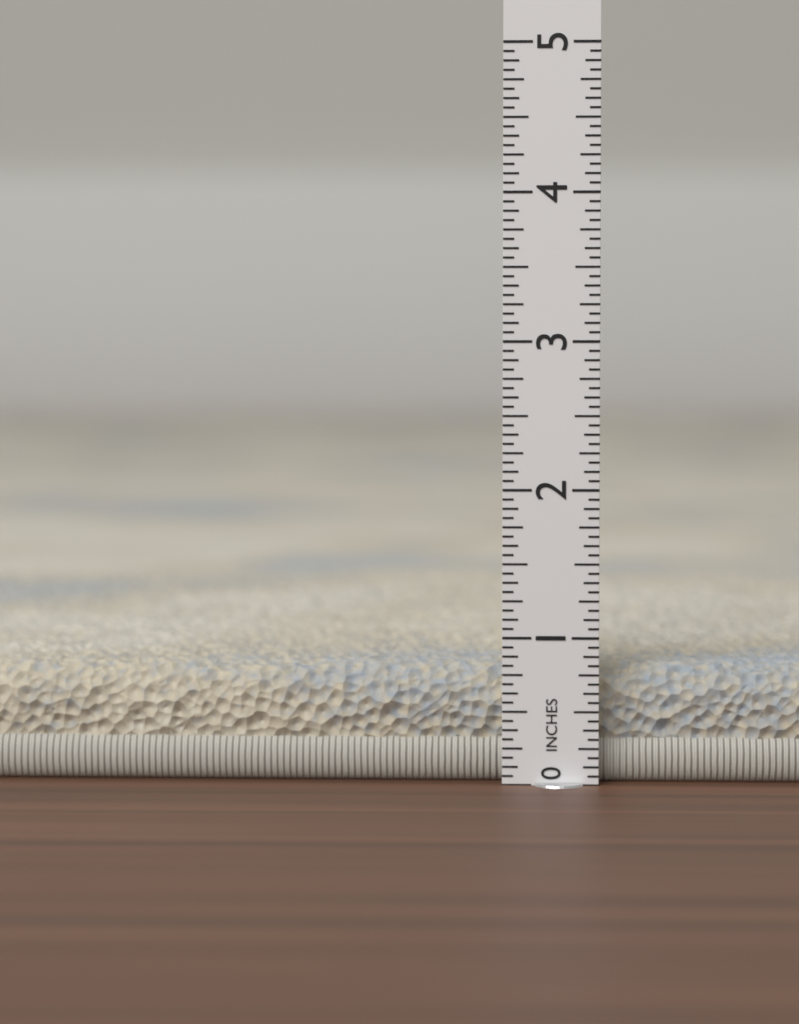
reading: 0.8125 in
